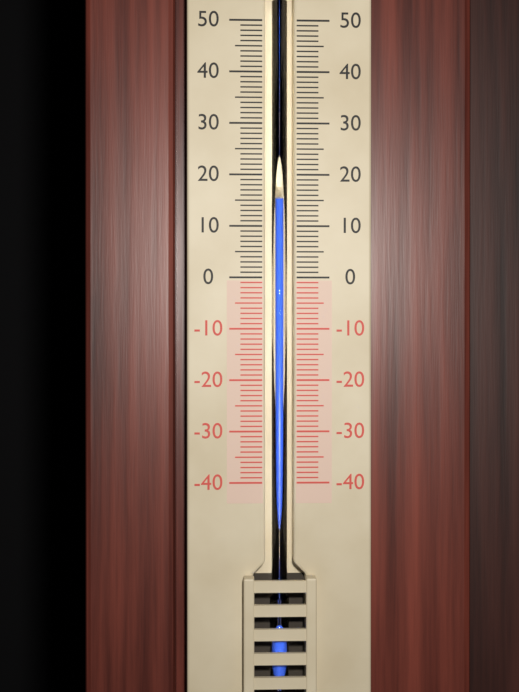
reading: 15 (no unit)
